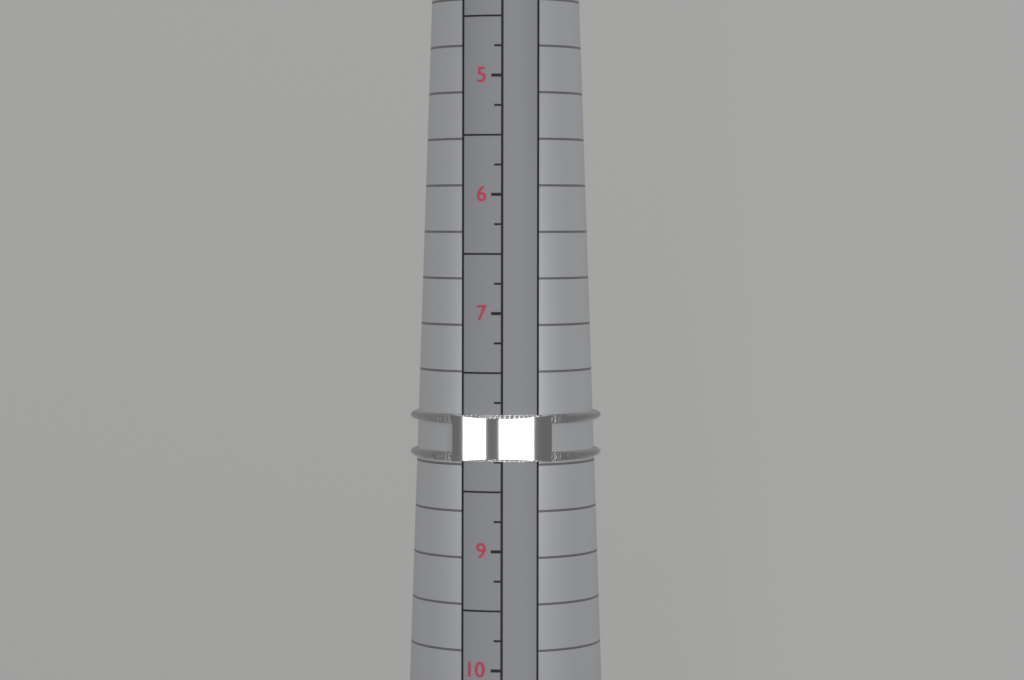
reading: 8.25 (no unit)
